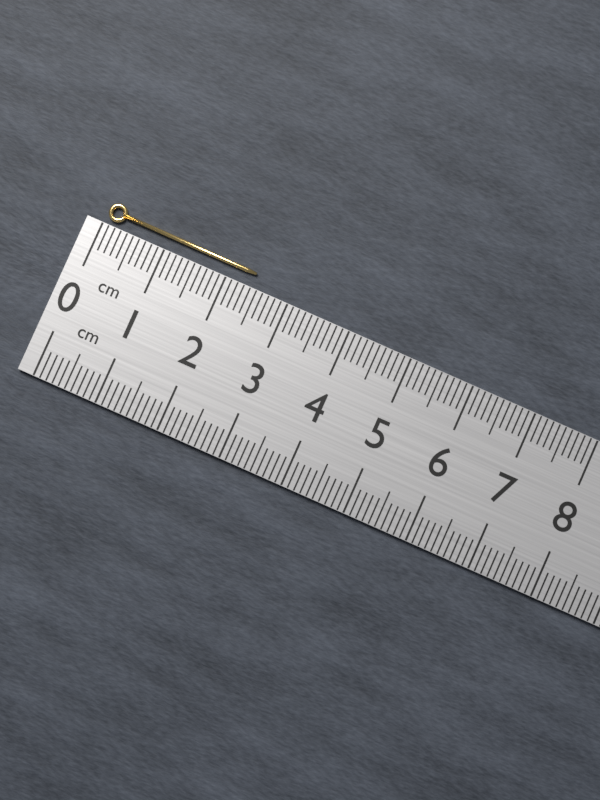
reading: 2.4 cm
